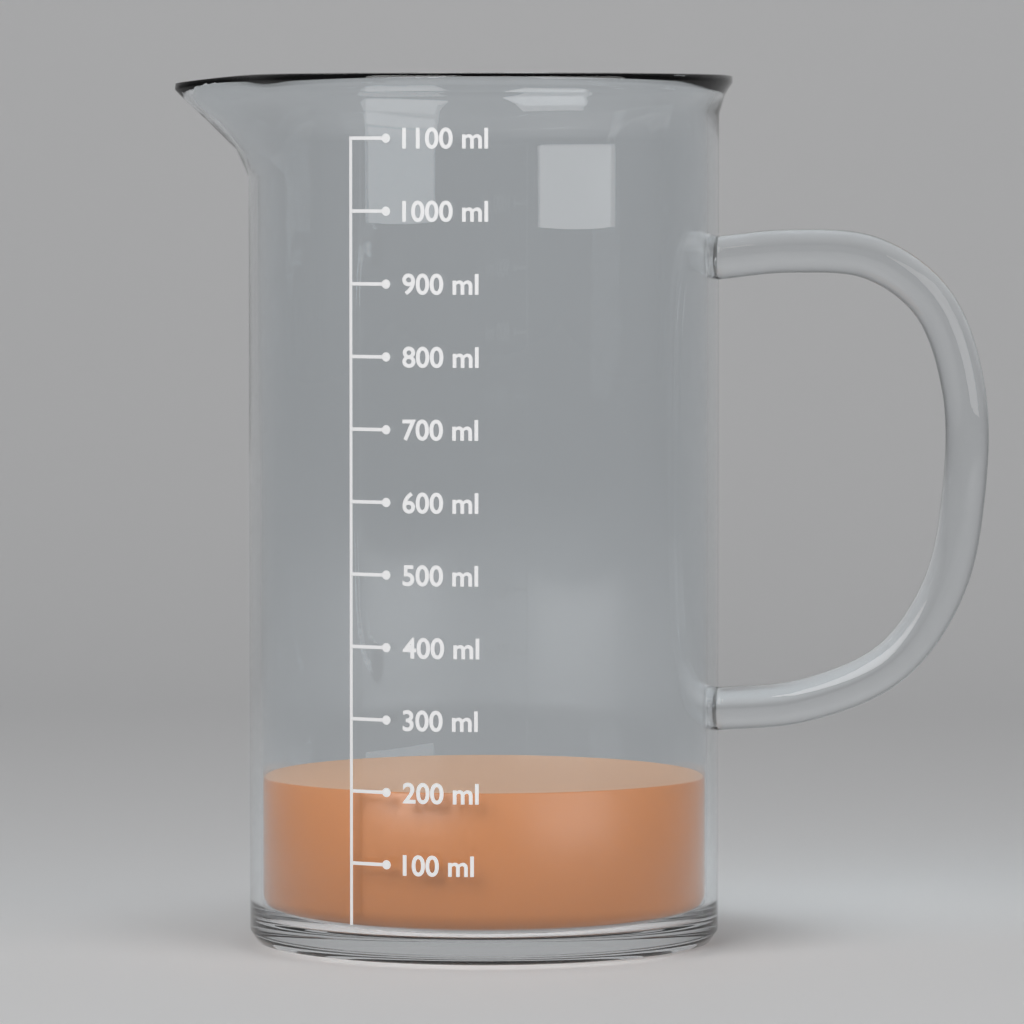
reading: 200 ml
